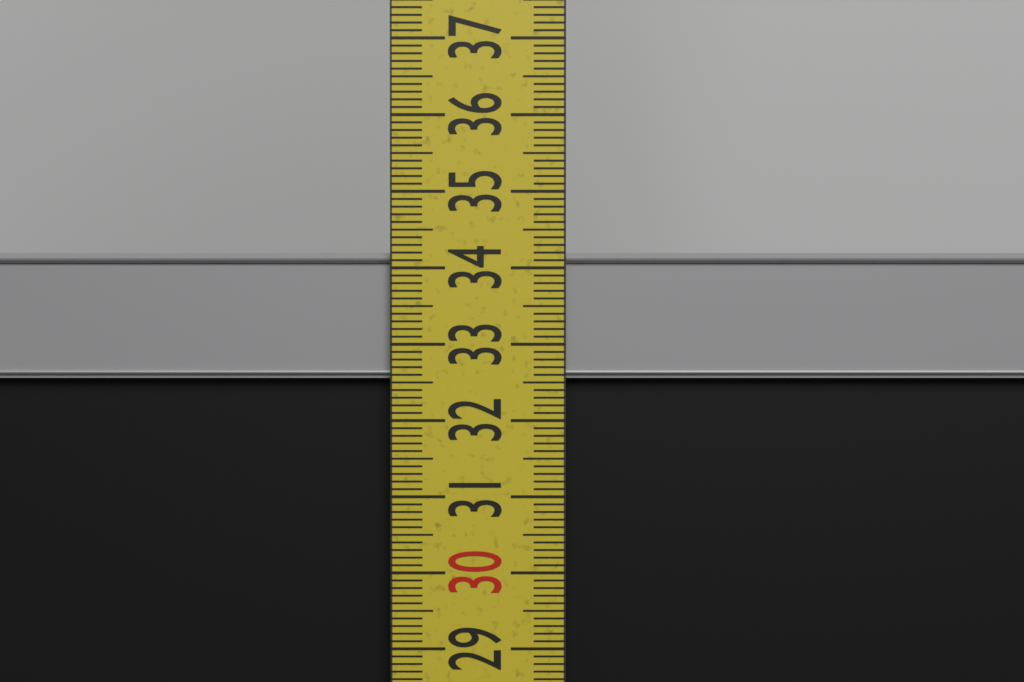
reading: 34.2 cm
